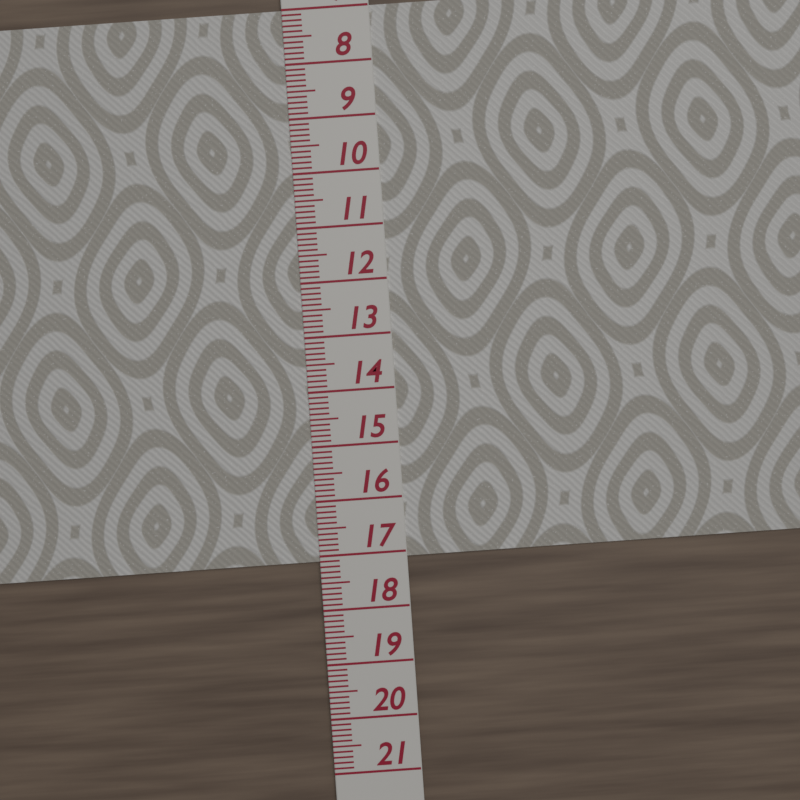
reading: 17.1 (no unit)
